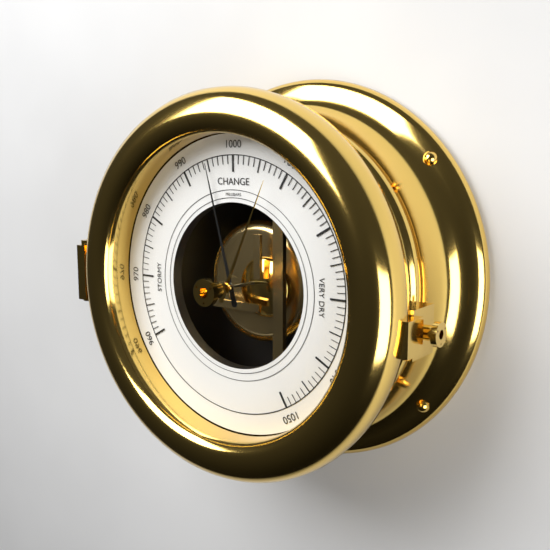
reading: 995 mbar
